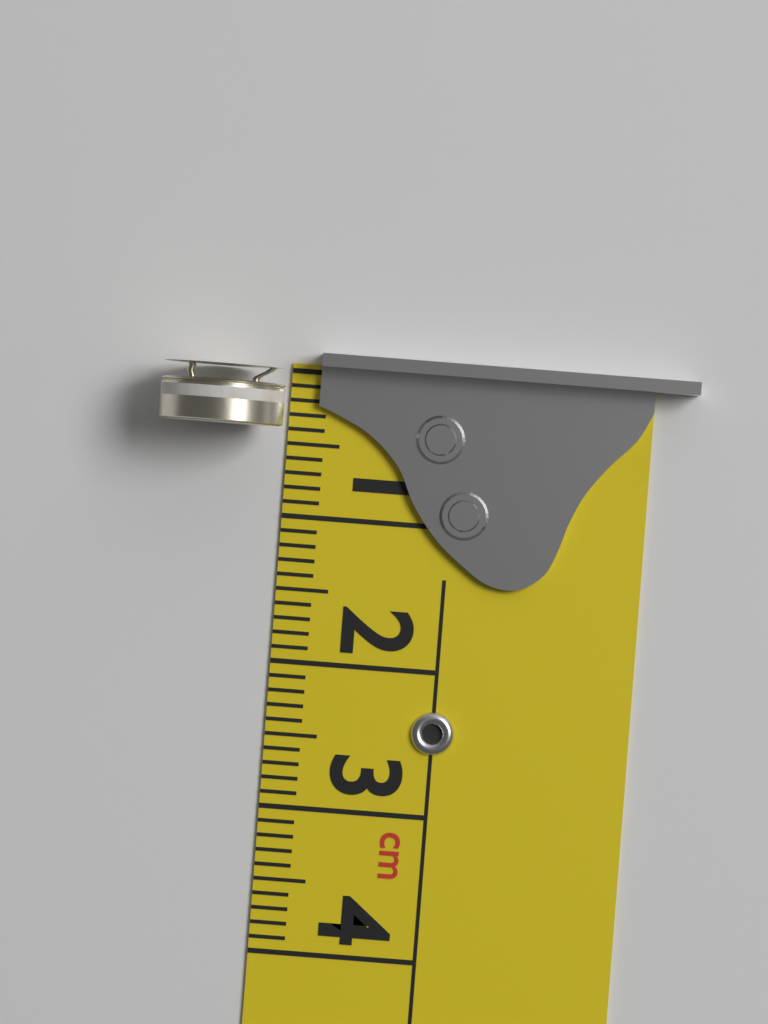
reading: 0.4 cm
